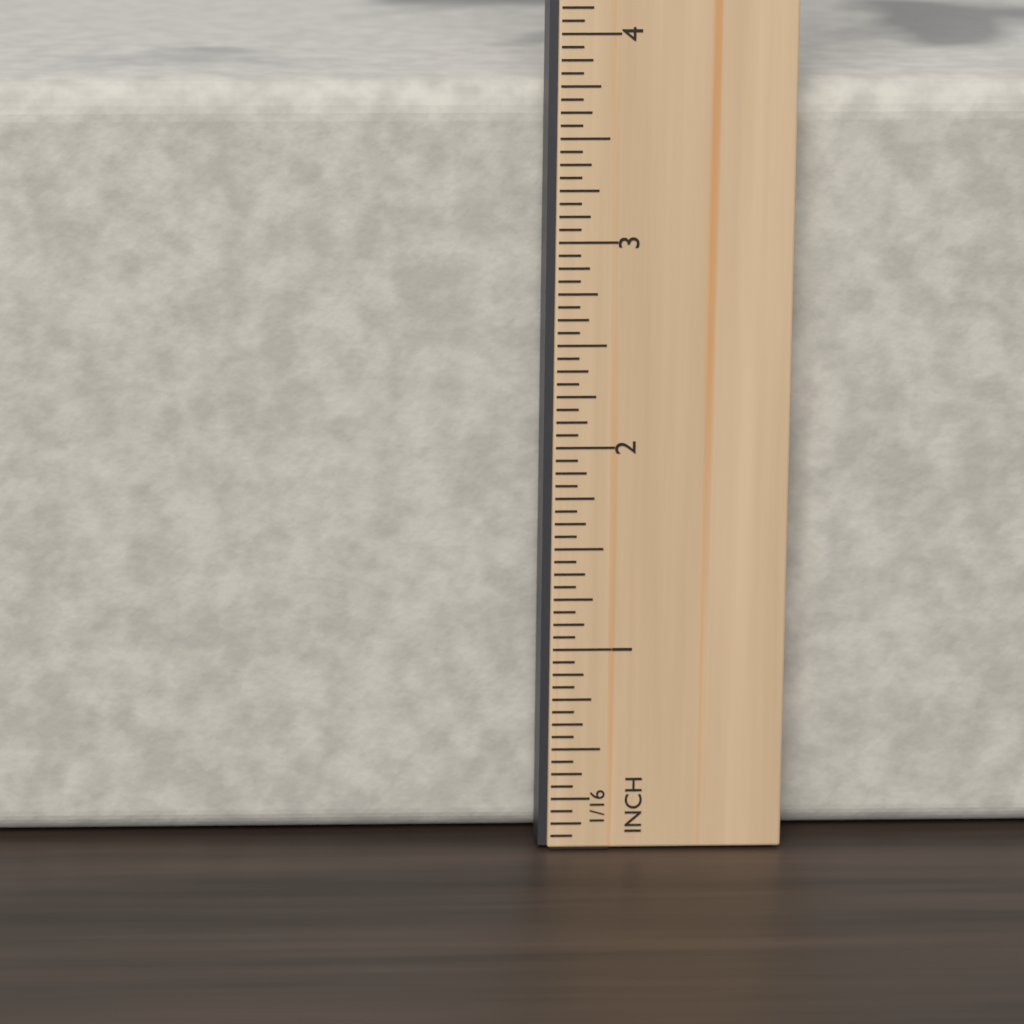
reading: 3.7500 in
